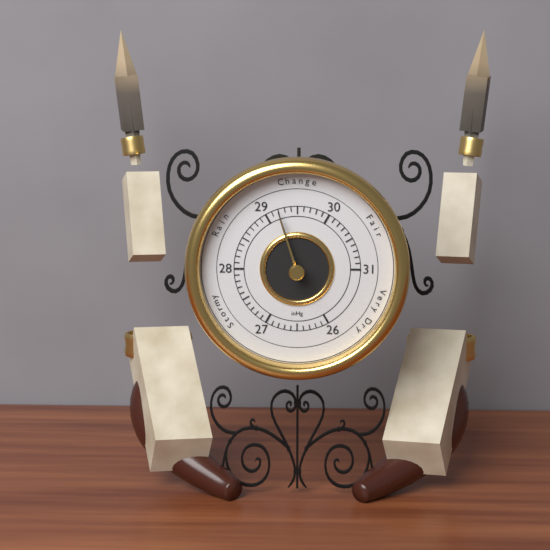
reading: 29.2 inHg
